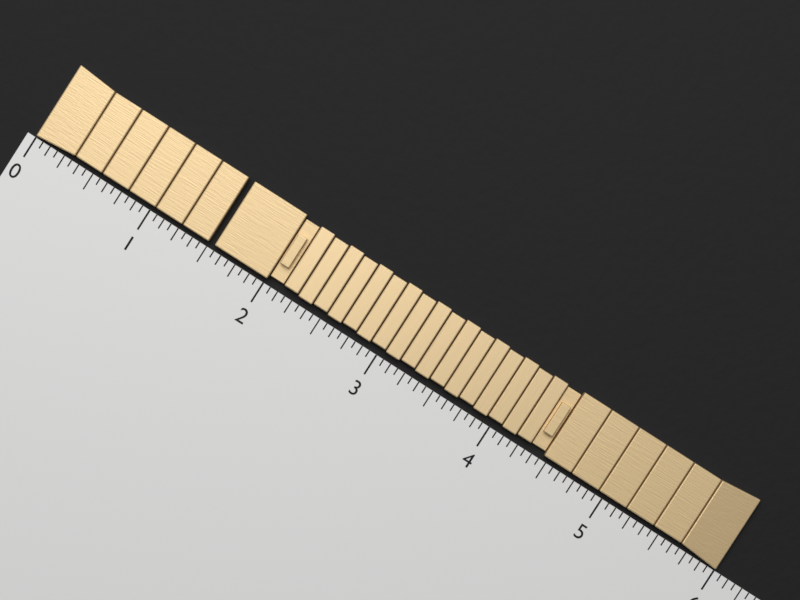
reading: 6.0000 (no unit)
